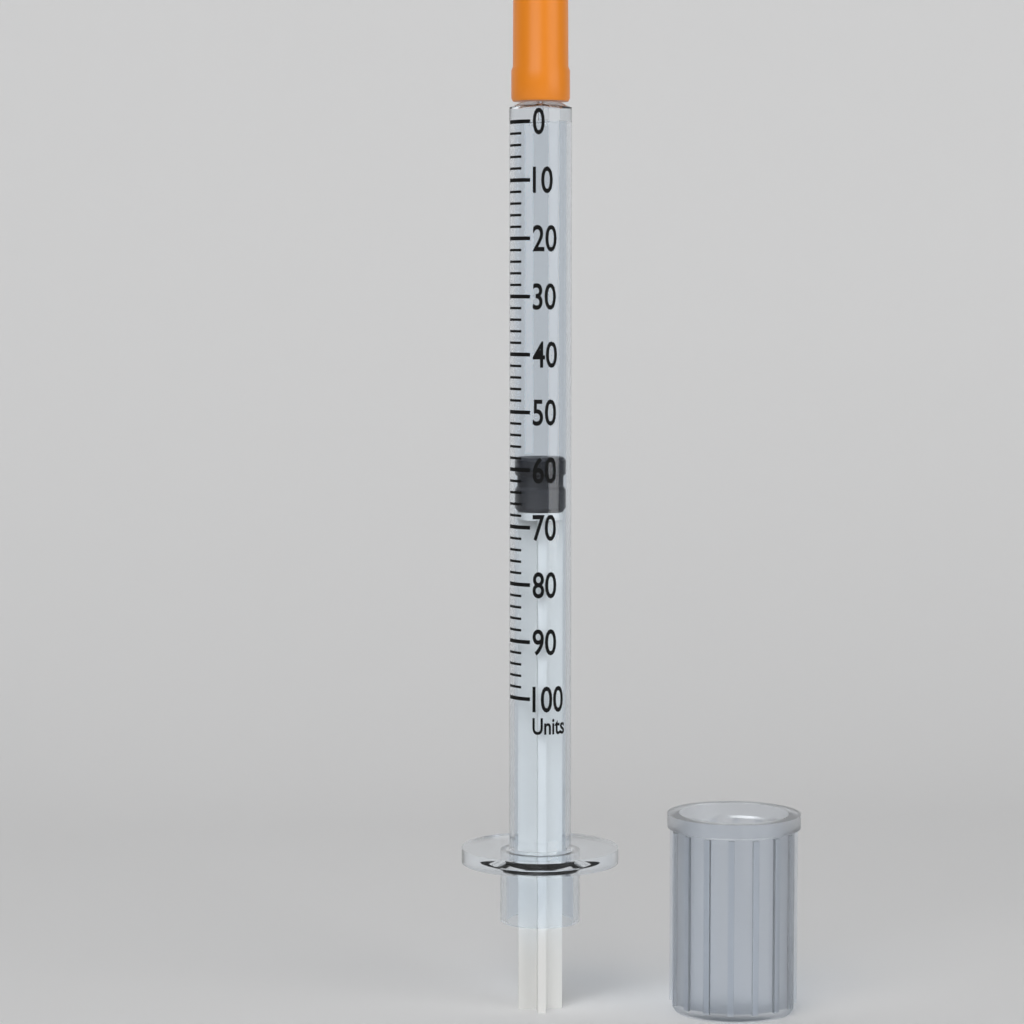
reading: 58 units
